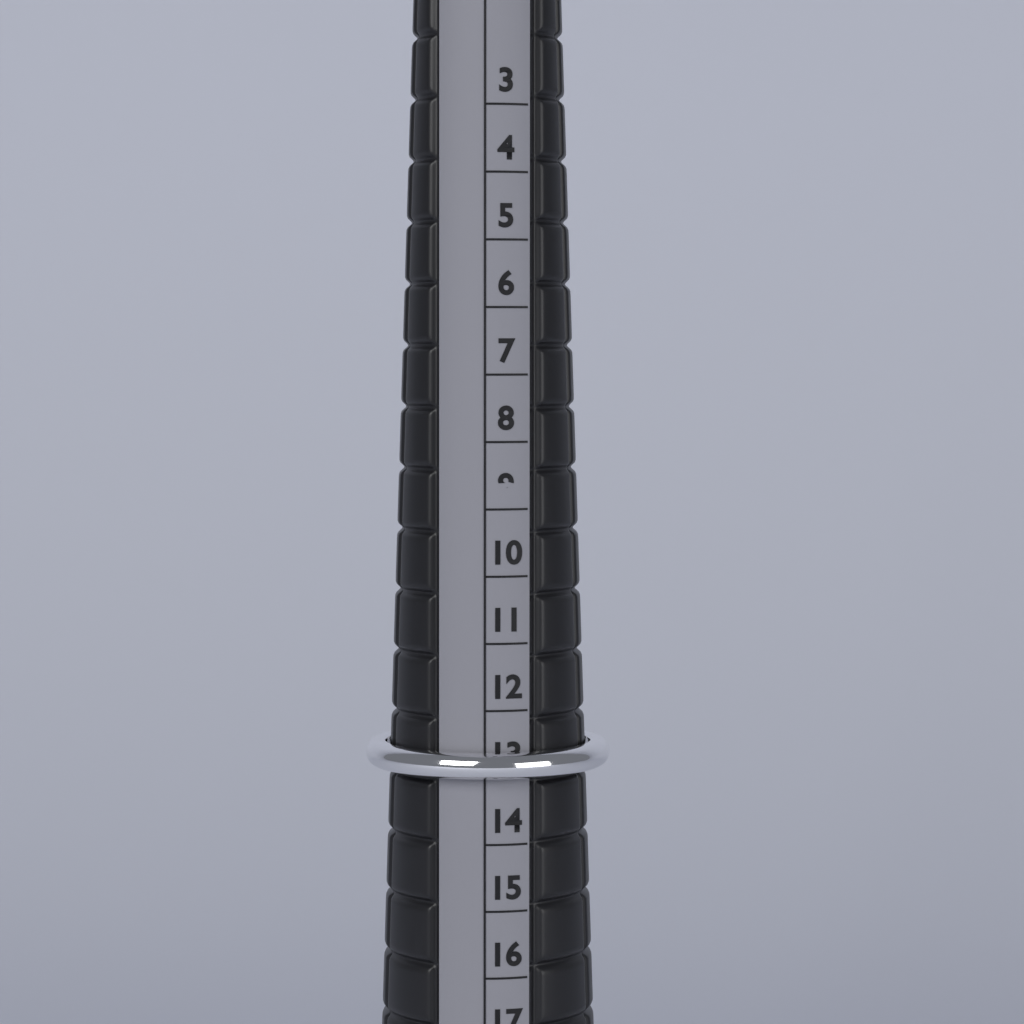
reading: 13 (no unit)
